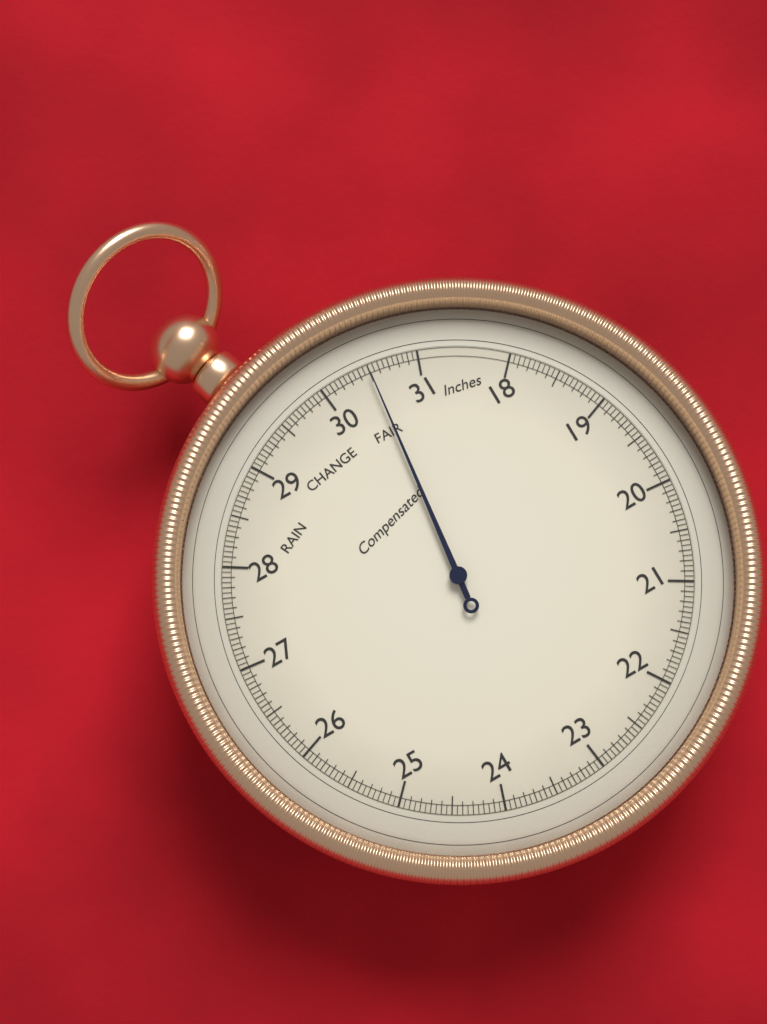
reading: 30.50 inHg
